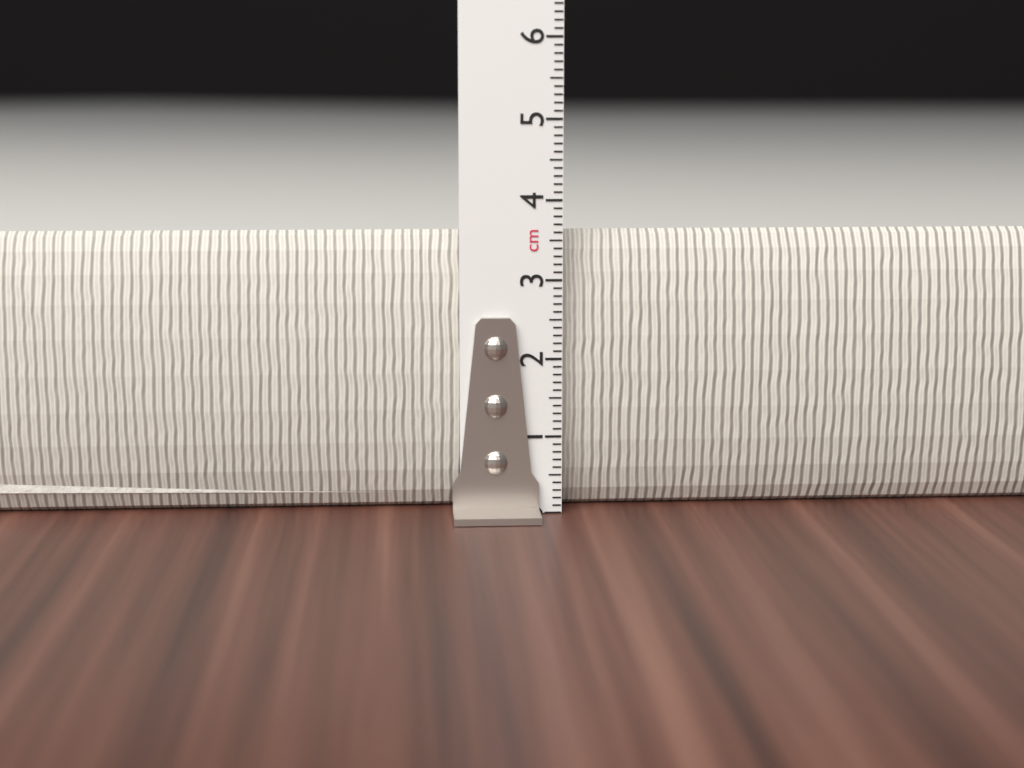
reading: 3.6 cm
